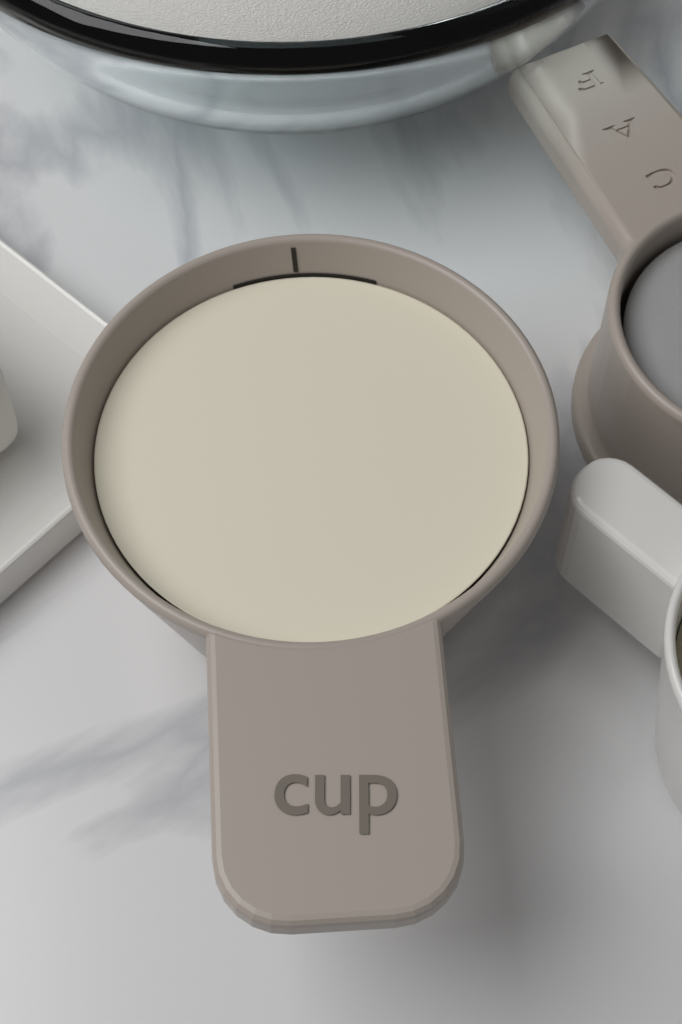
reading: 1.000 cup
